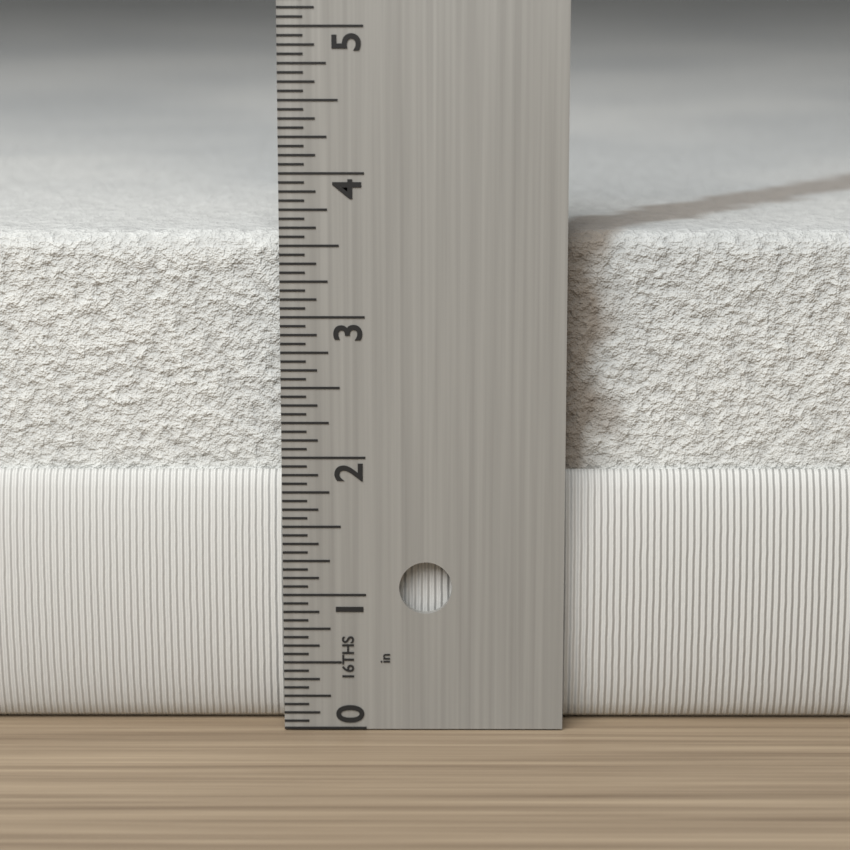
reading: 3.5625 in
